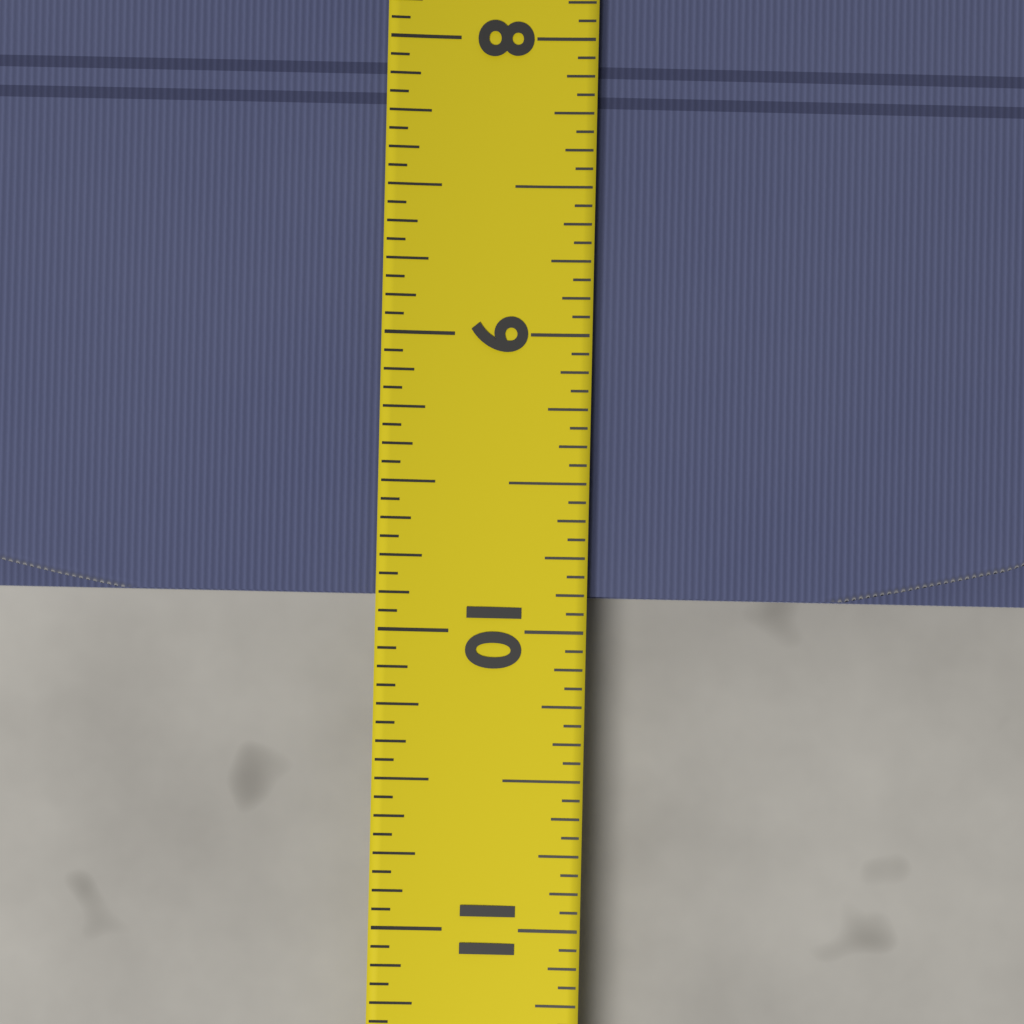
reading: 9.8750 (no unit)
